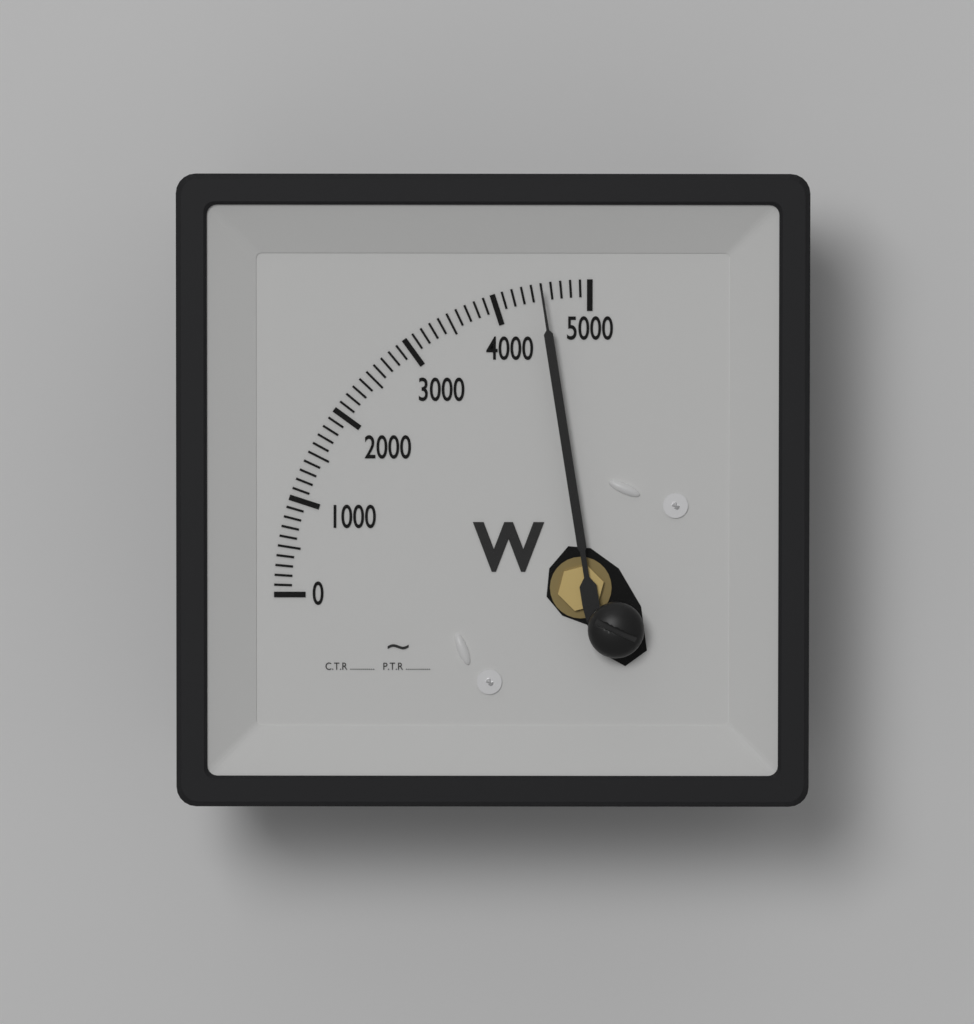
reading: 4500 W
